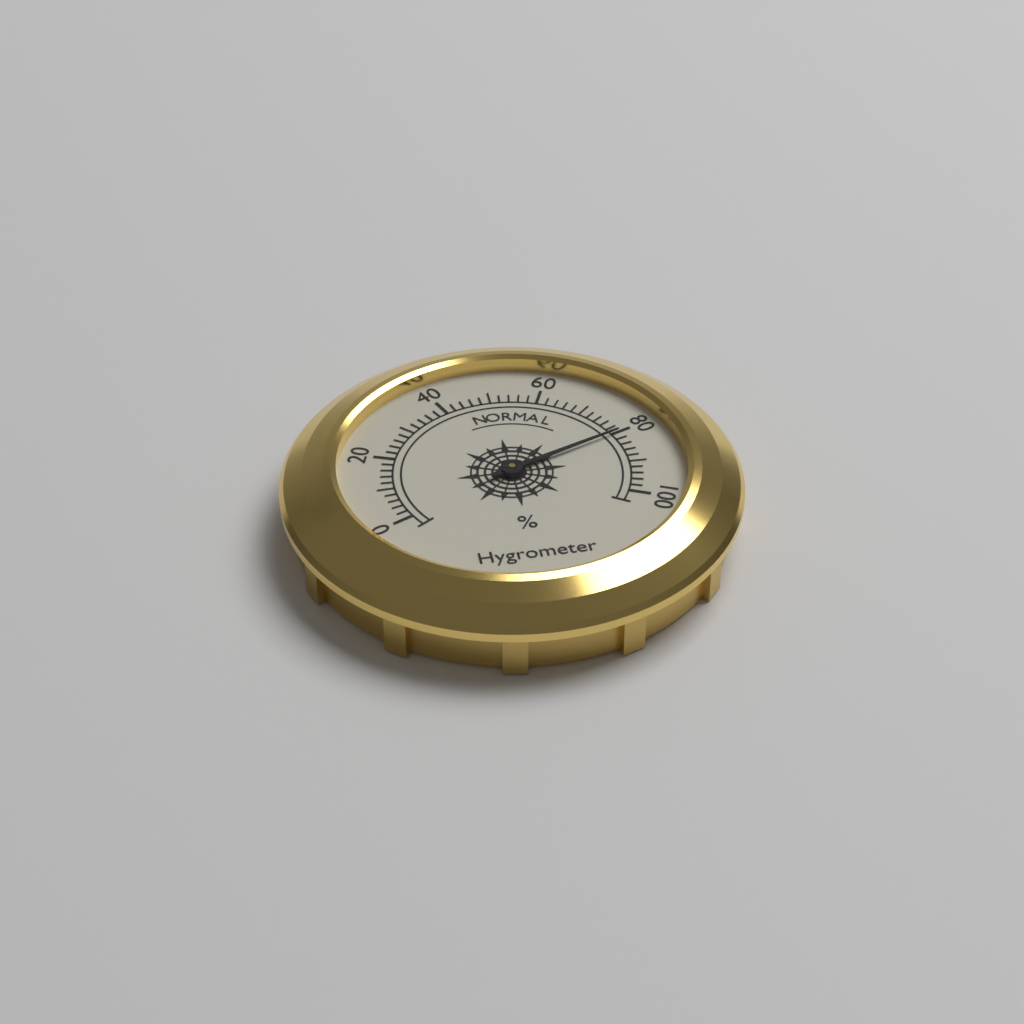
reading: 80 %
